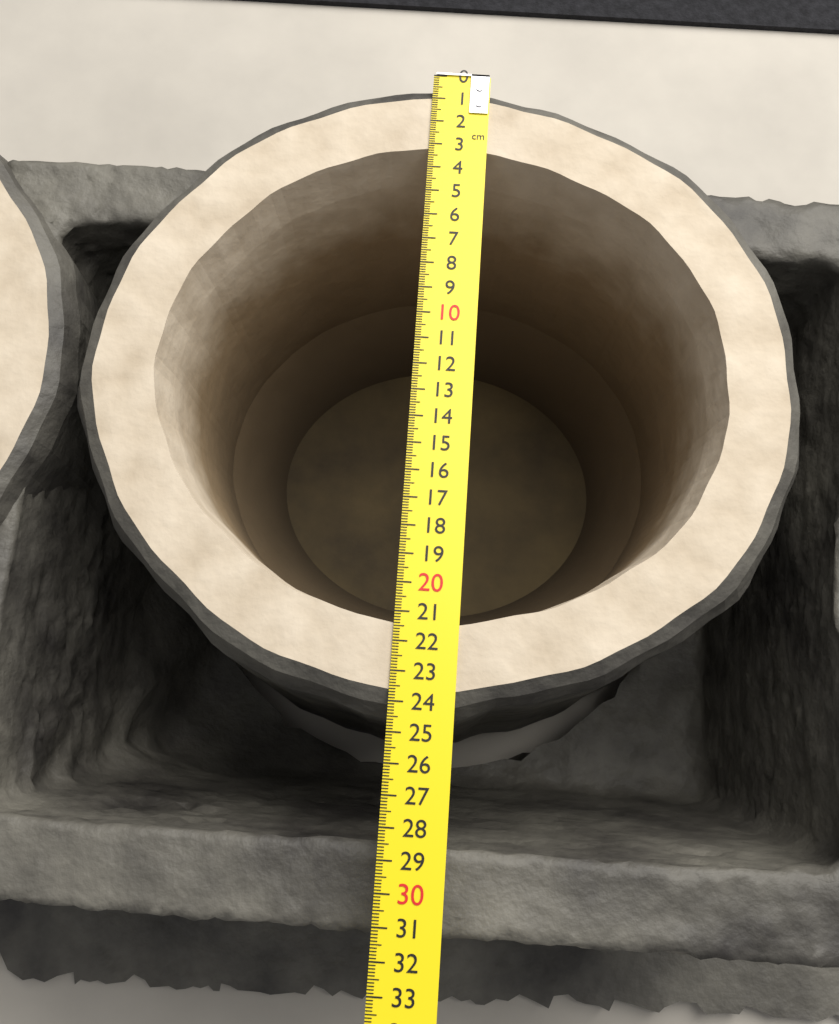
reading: 24.6 cm
